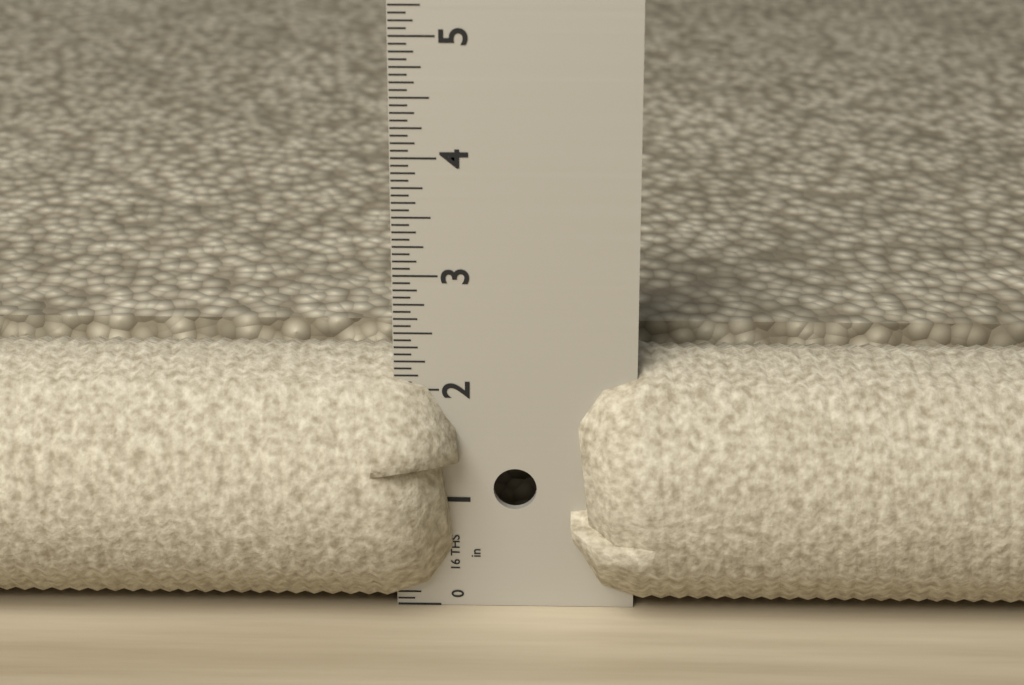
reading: 2.2500 in
